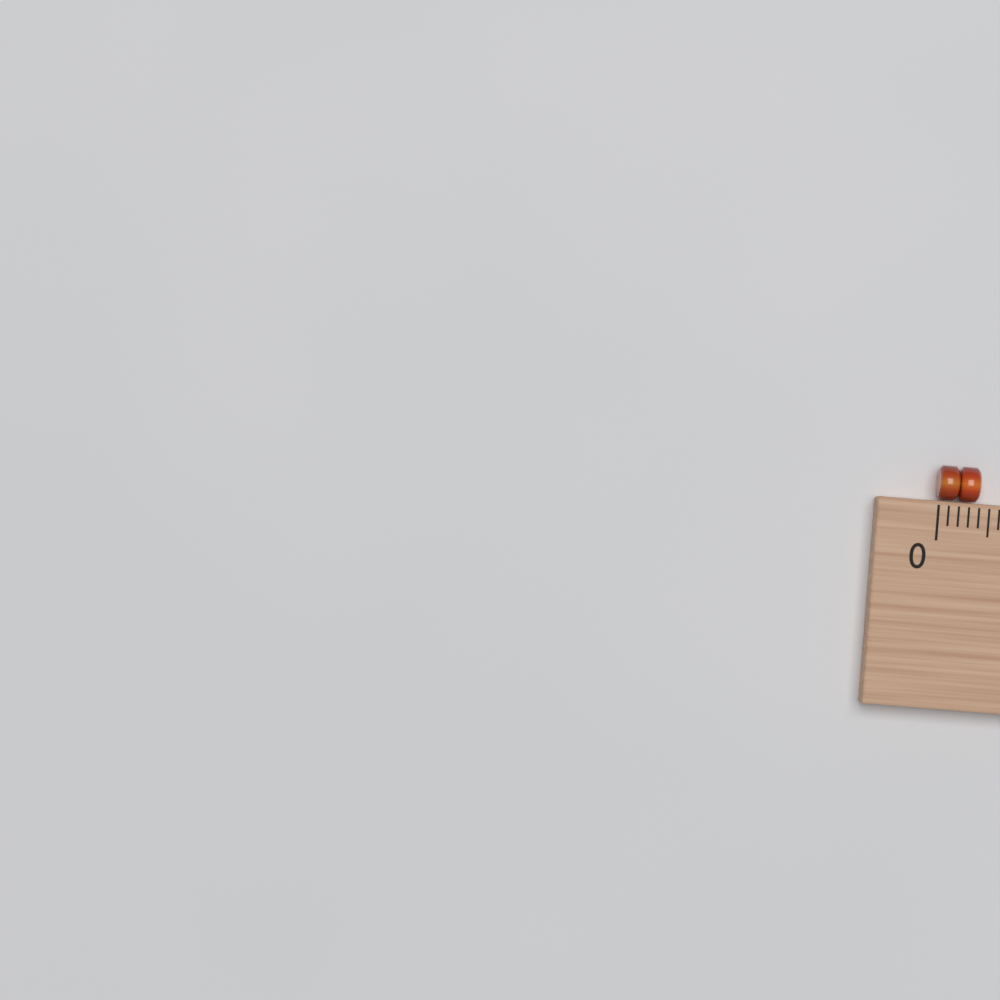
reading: 0.4 (no unit)
